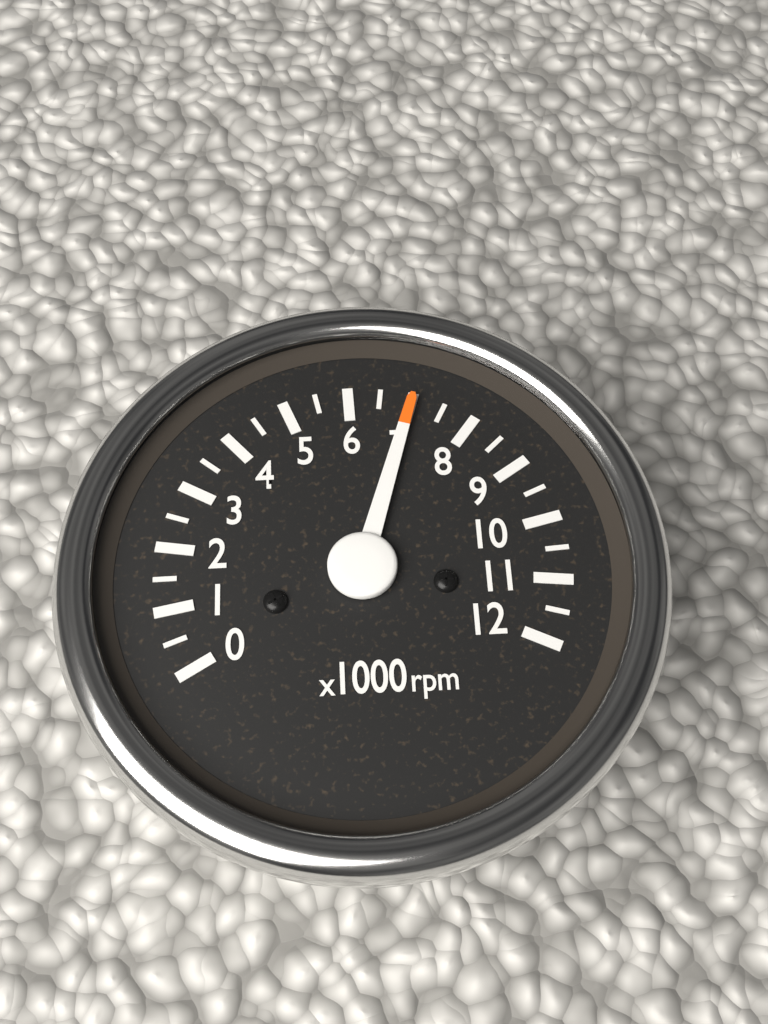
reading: 7000 rpm
